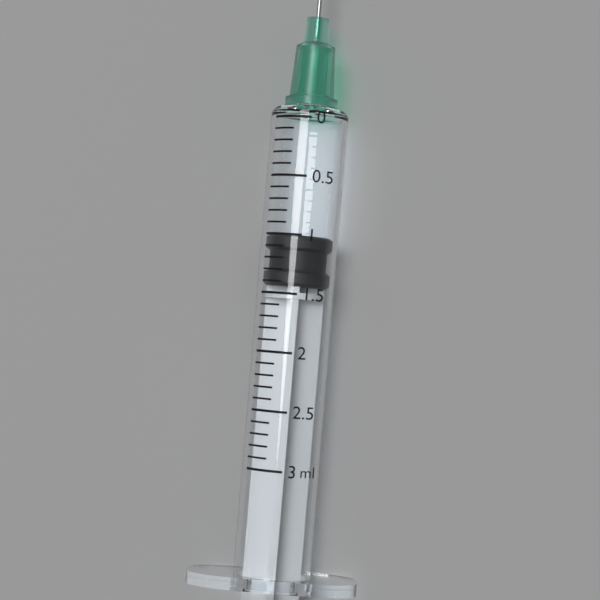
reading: 1.0 ml
